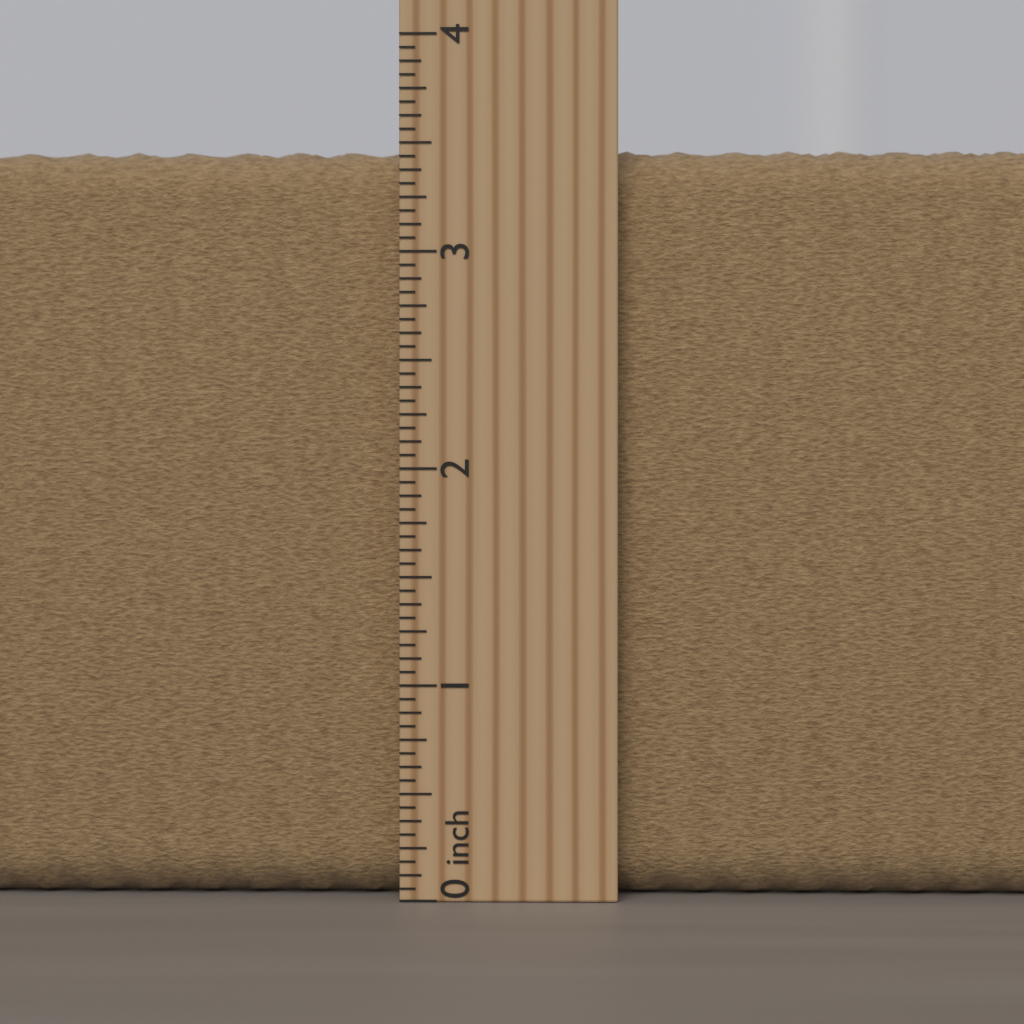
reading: 3.5000 inch
